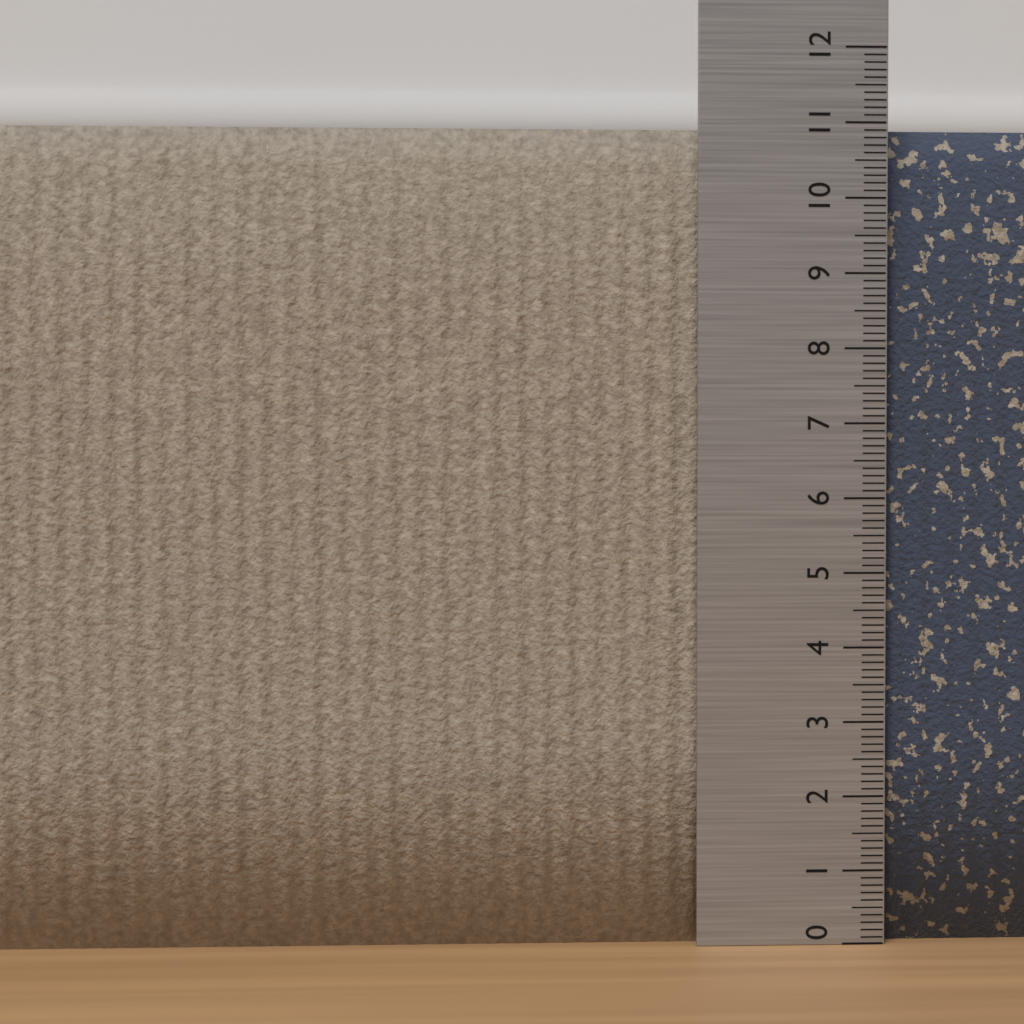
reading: 11.0 (no unit)
